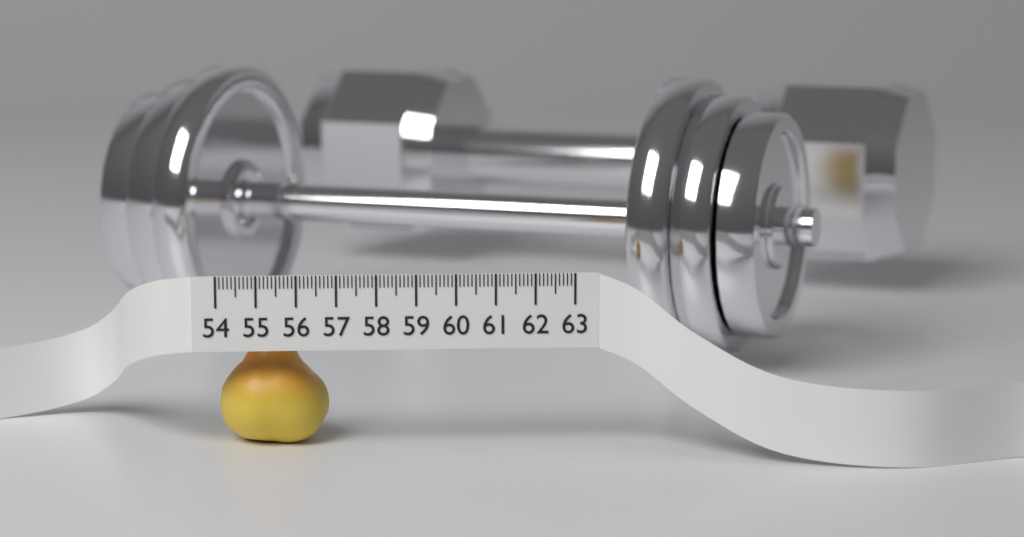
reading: 56.8 (no unit)
